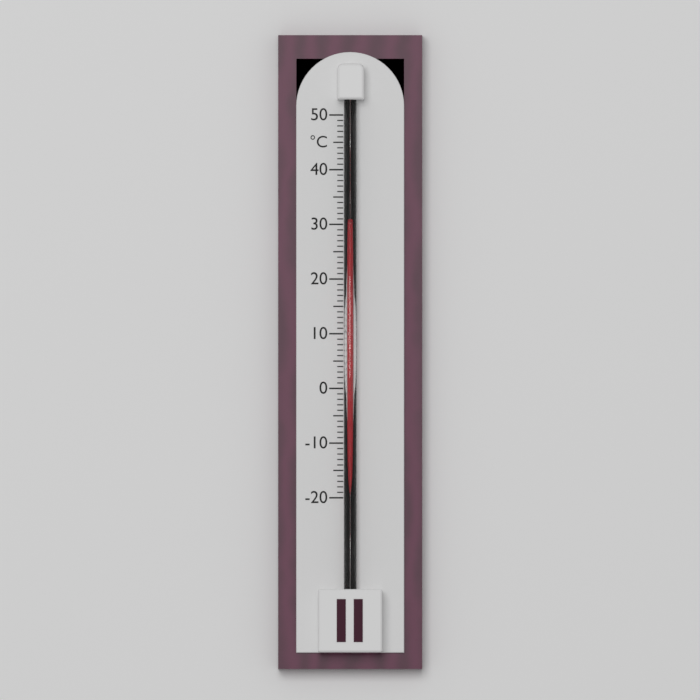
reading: 30 °C
